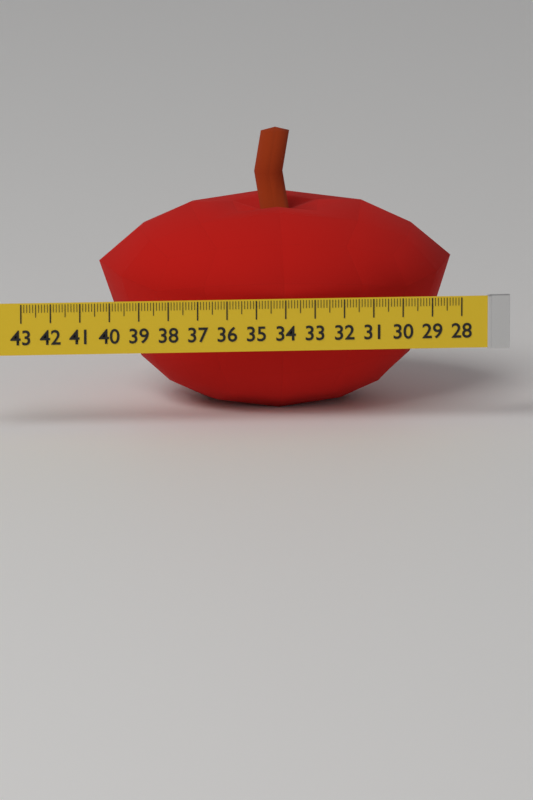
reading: 40.1 (no unit)
